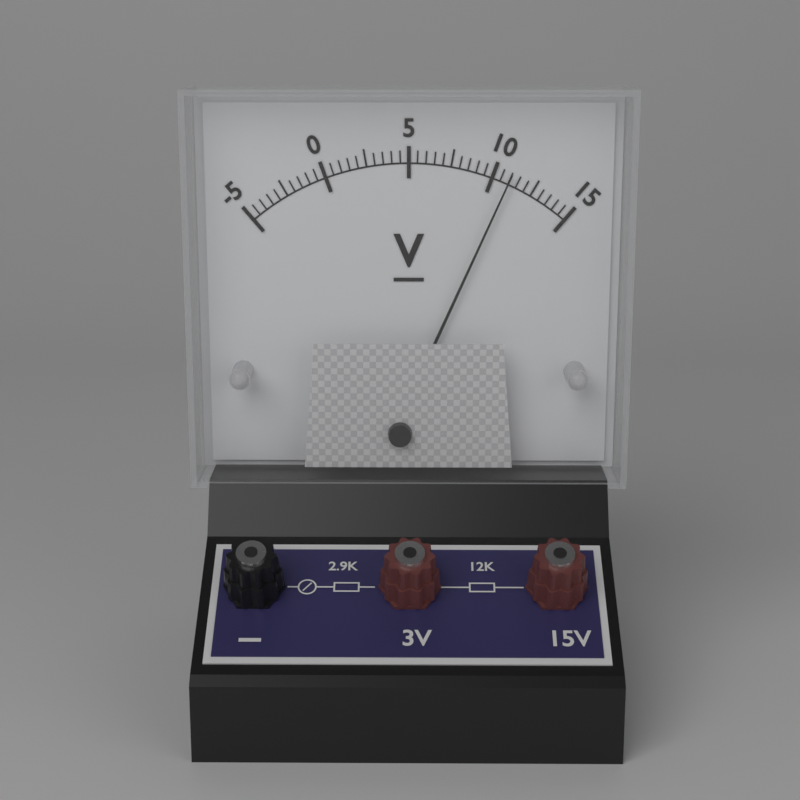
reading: 11.0 V
